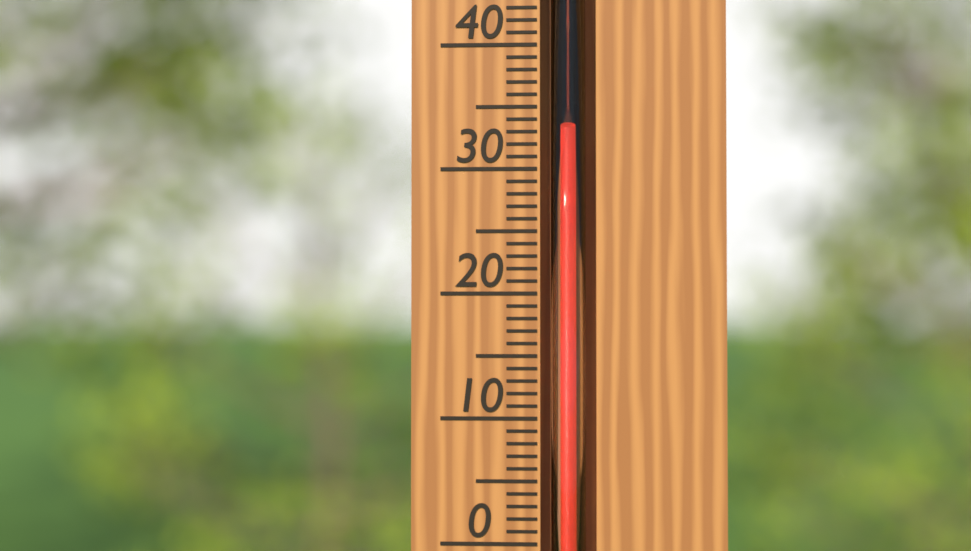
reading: 33 °C
